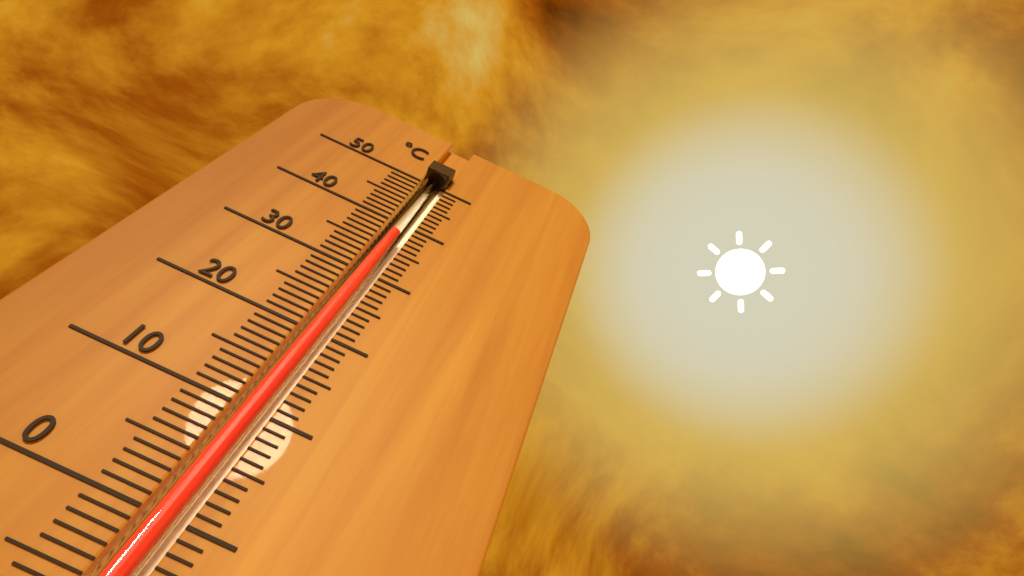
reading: 38 °C
